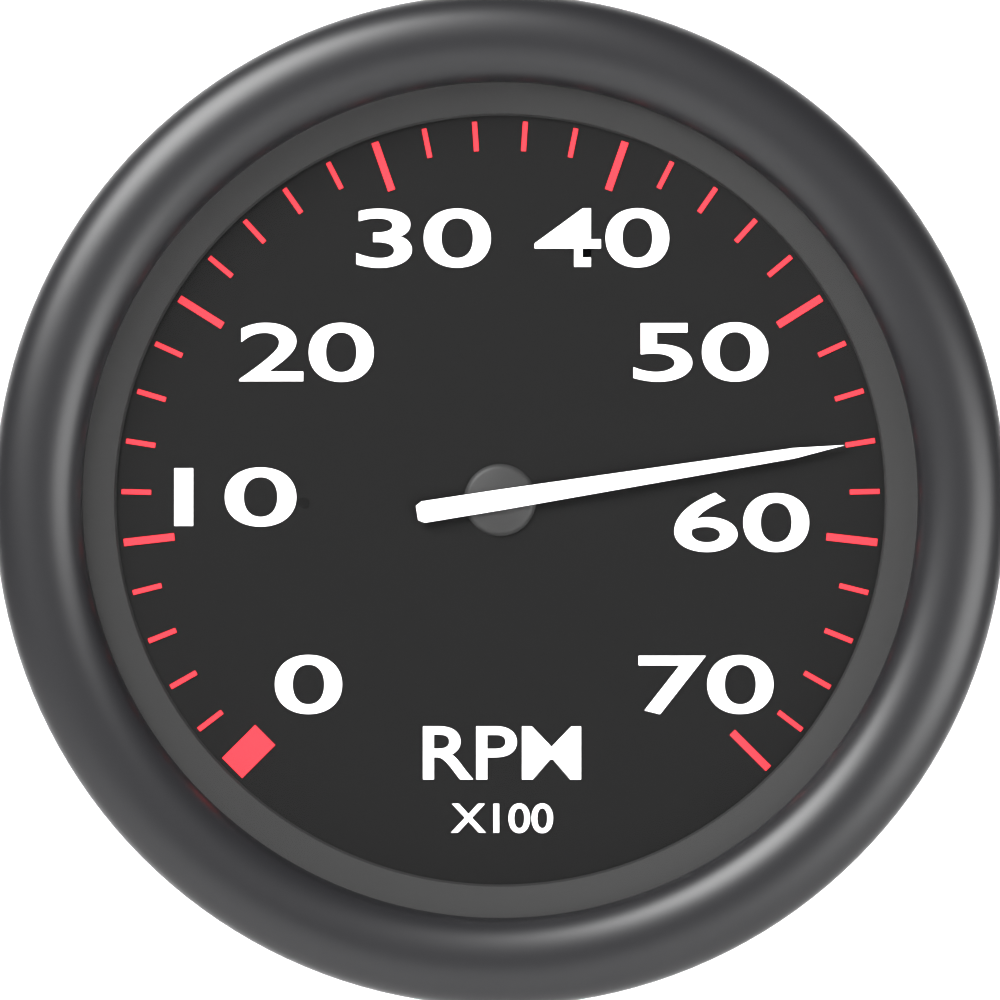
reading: 5600 RPM
